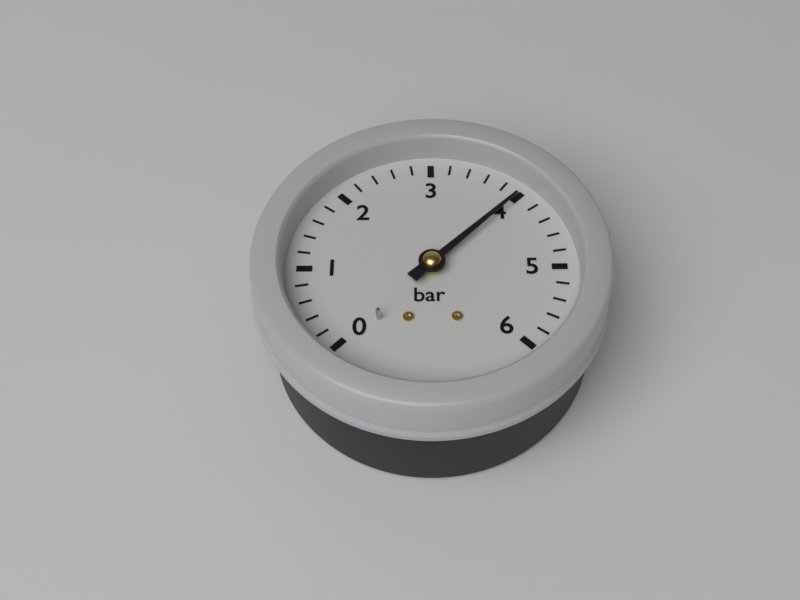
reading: 4.0 bar
